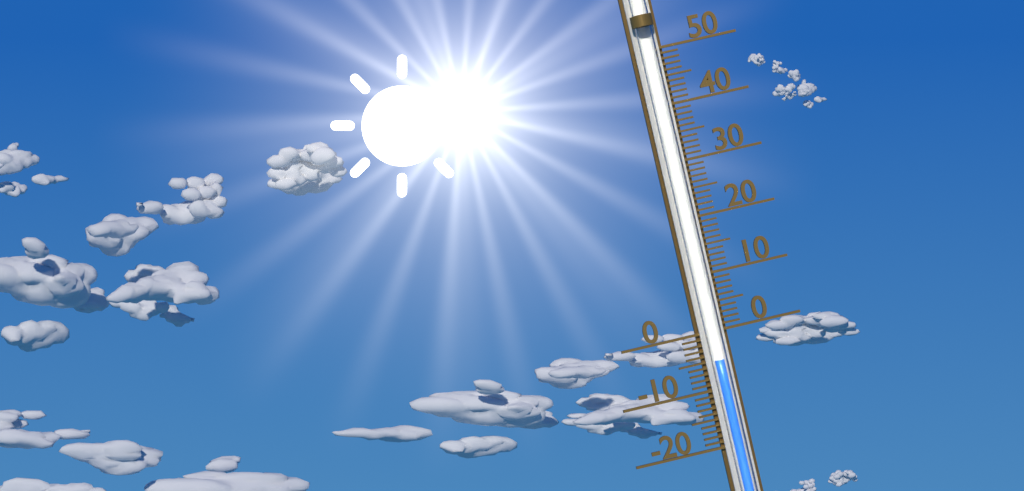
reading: -5 (no unit)
